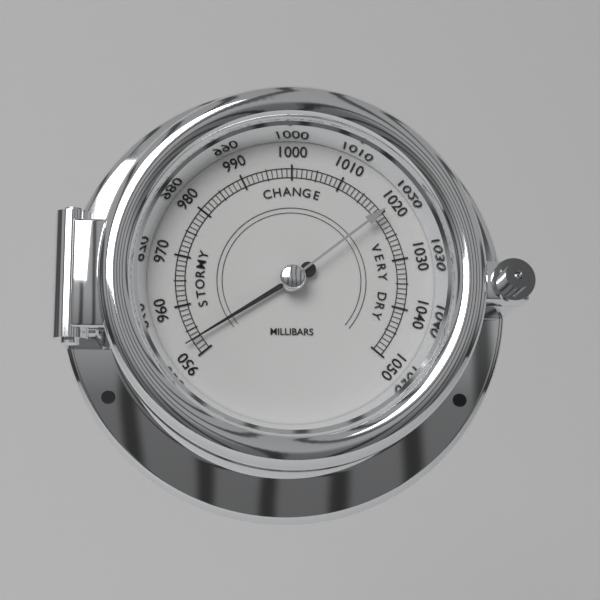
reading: 953 mbar
